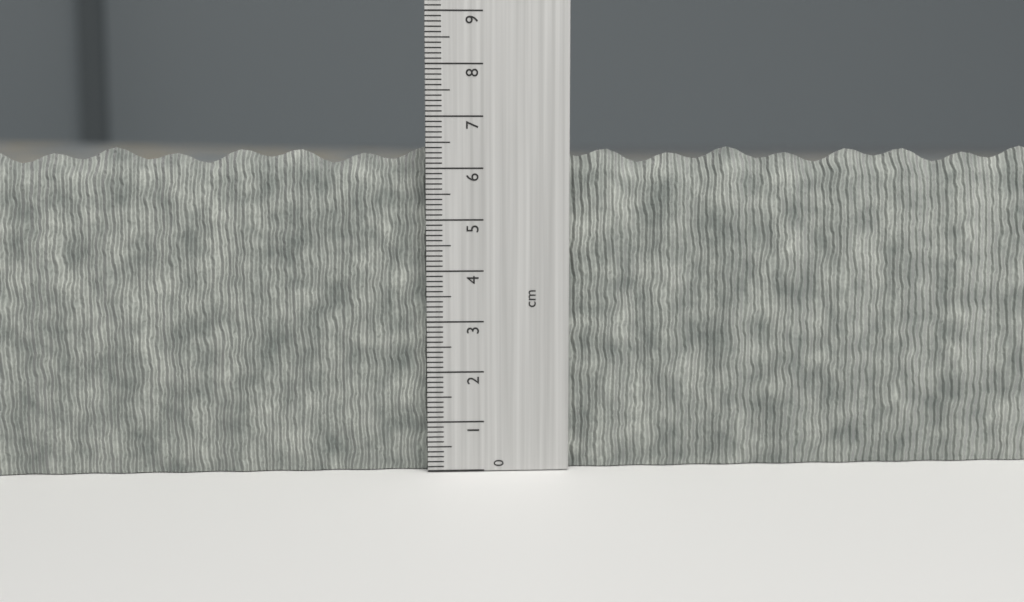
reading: 6.4 cm
